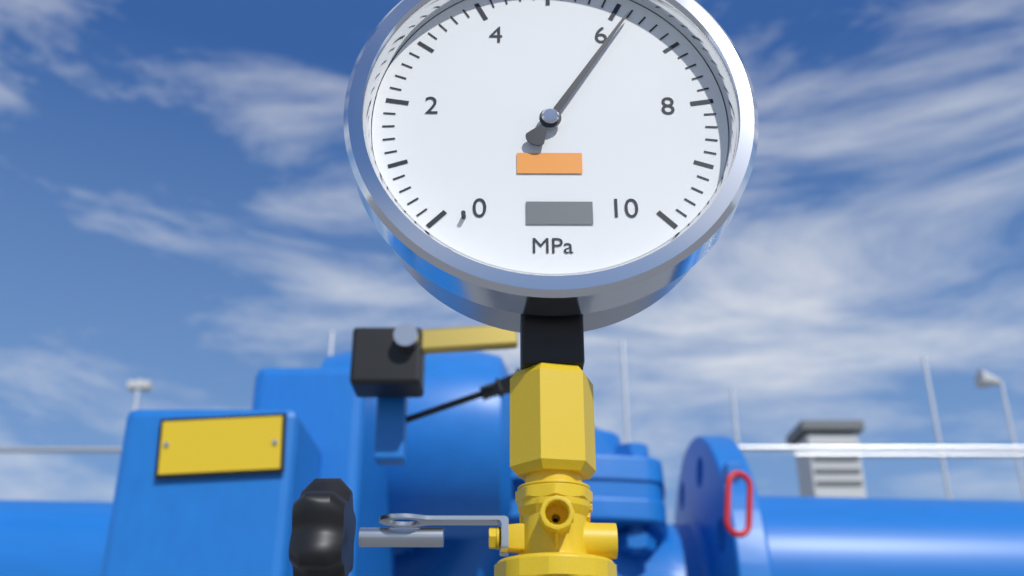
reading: 6.2 MPa
